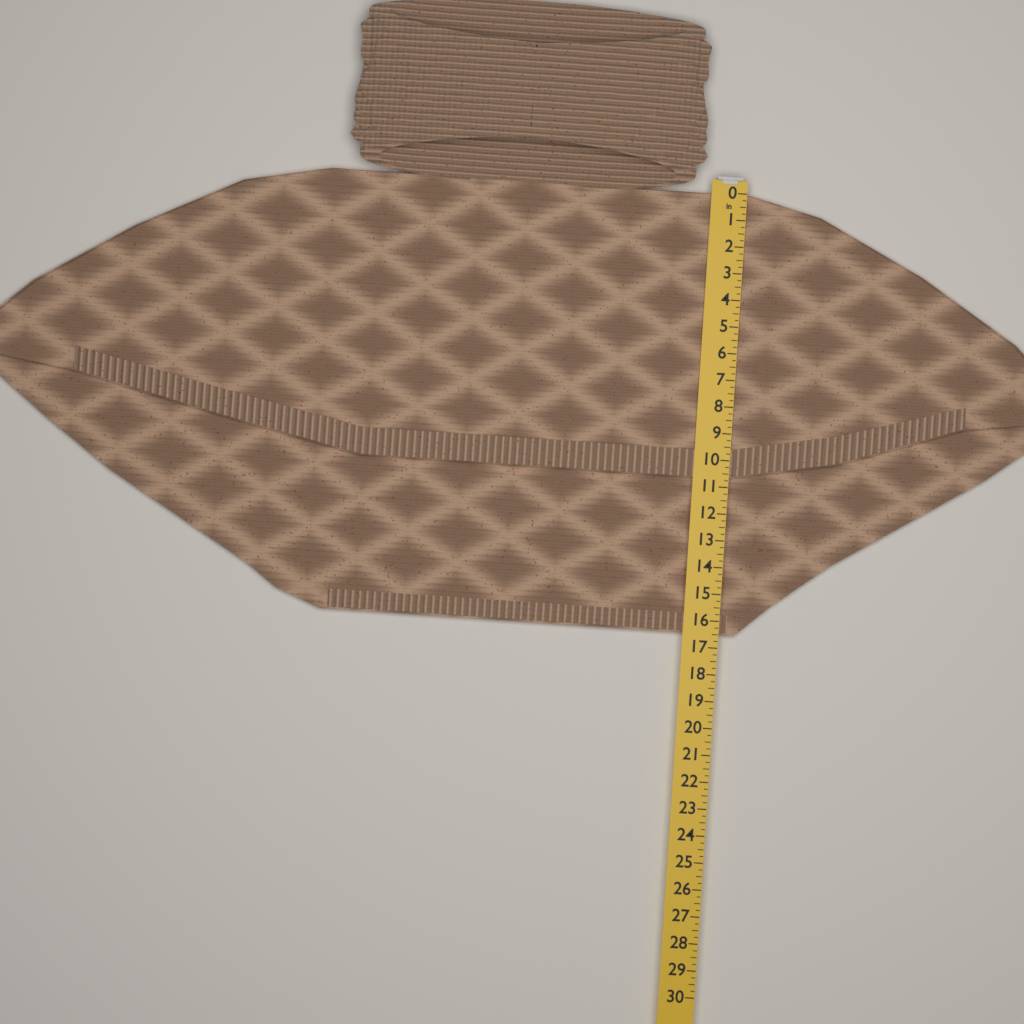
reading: 16.50 in
